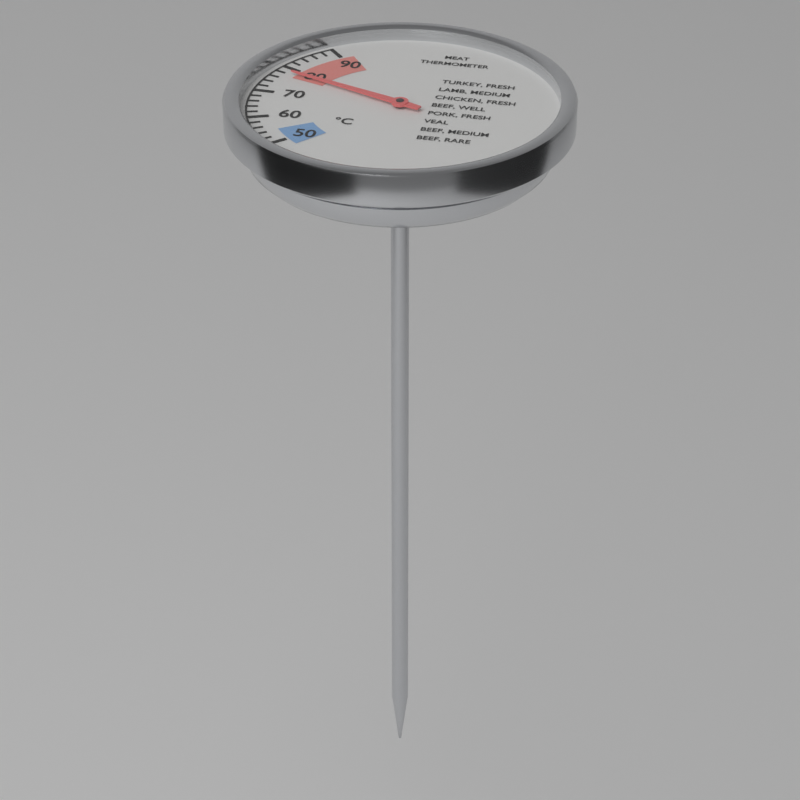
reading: 78 °C
